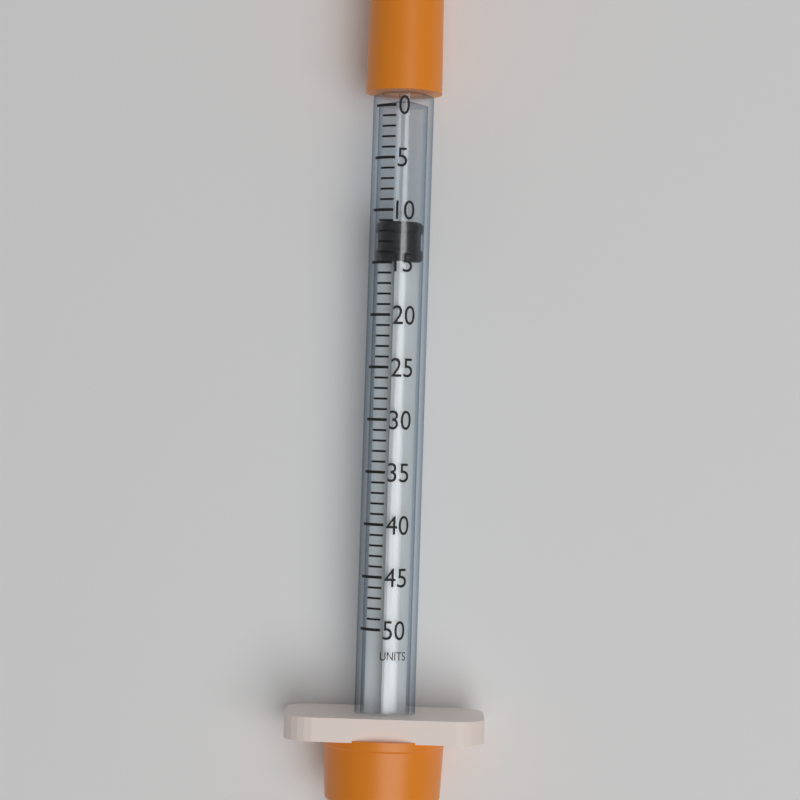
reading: 11 units
